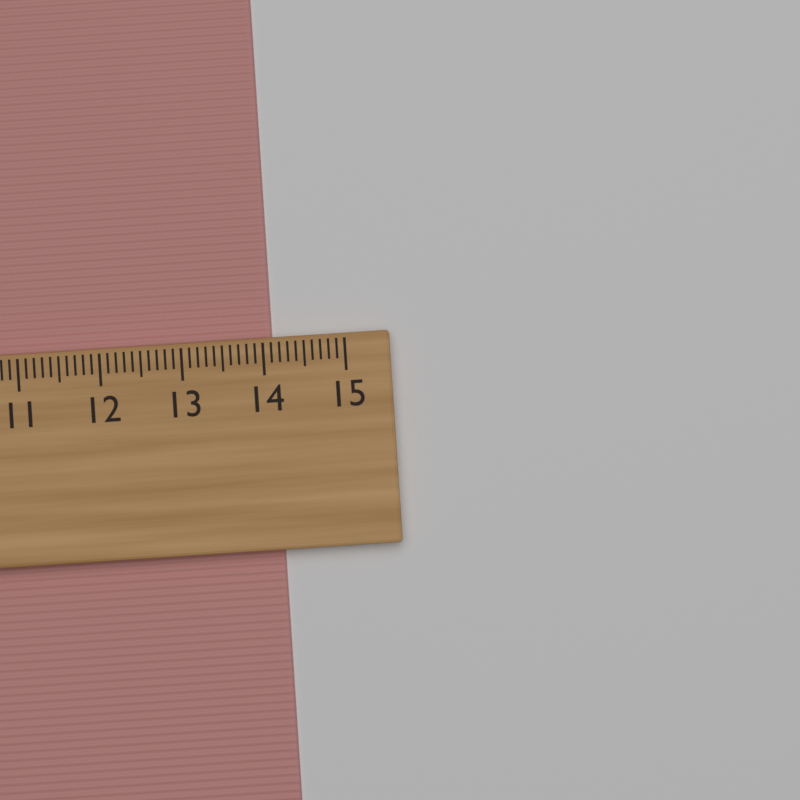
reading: 14.1 cm
